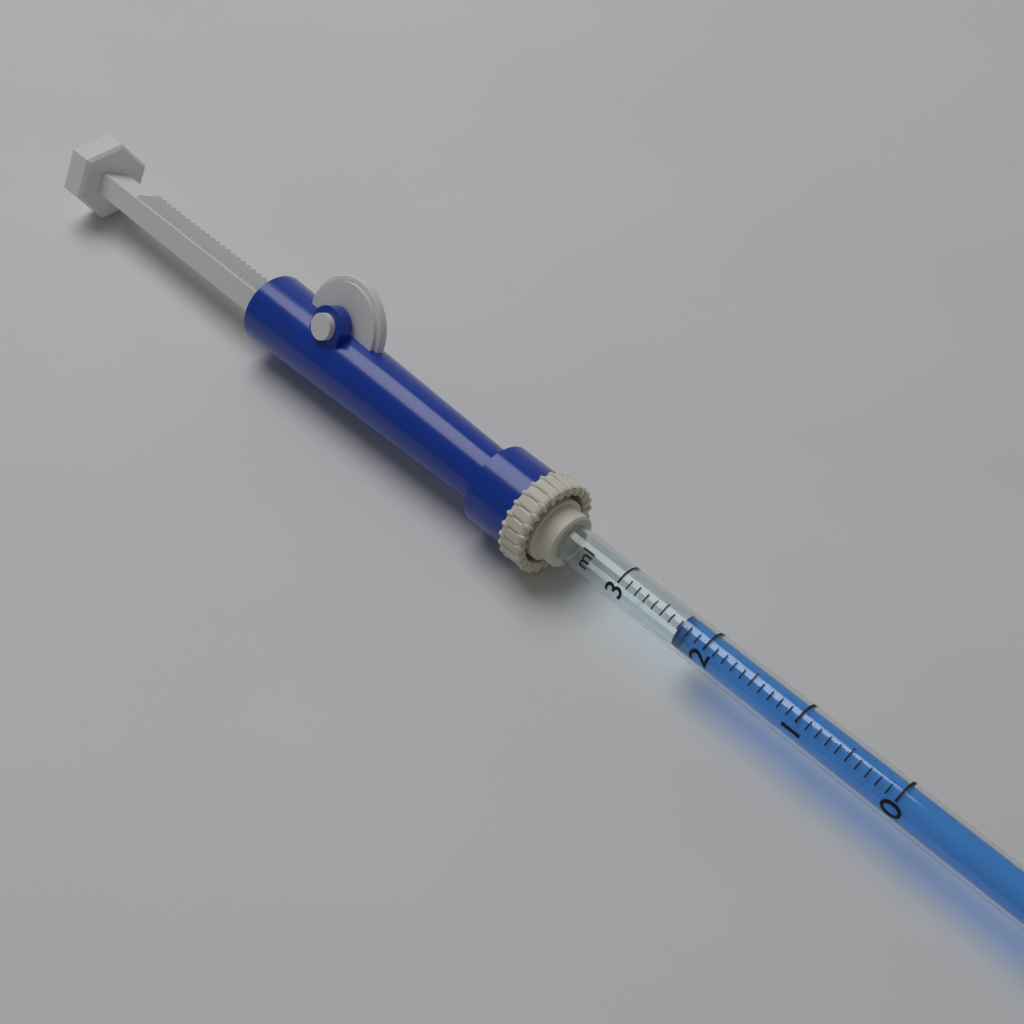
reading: 2.3 ml
